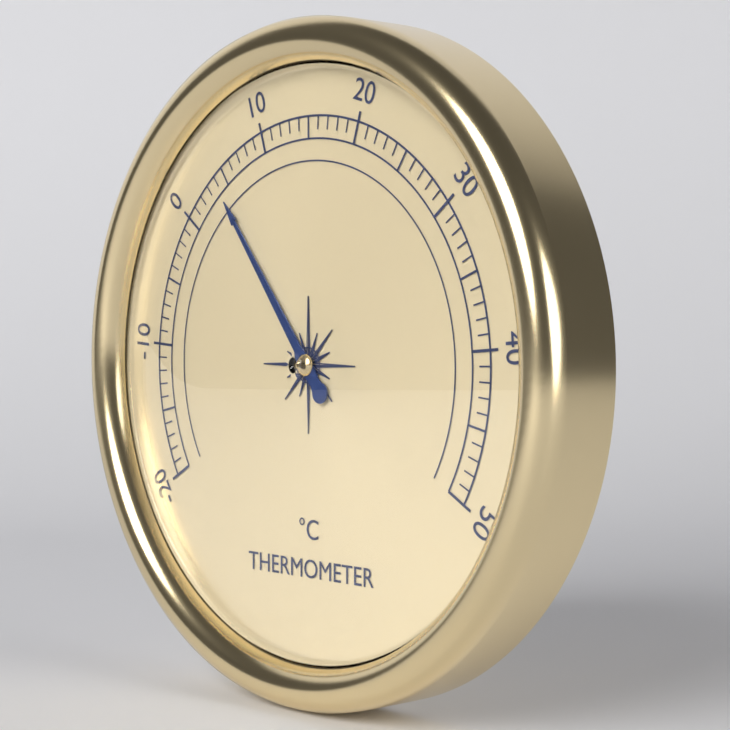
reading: 4 °C
